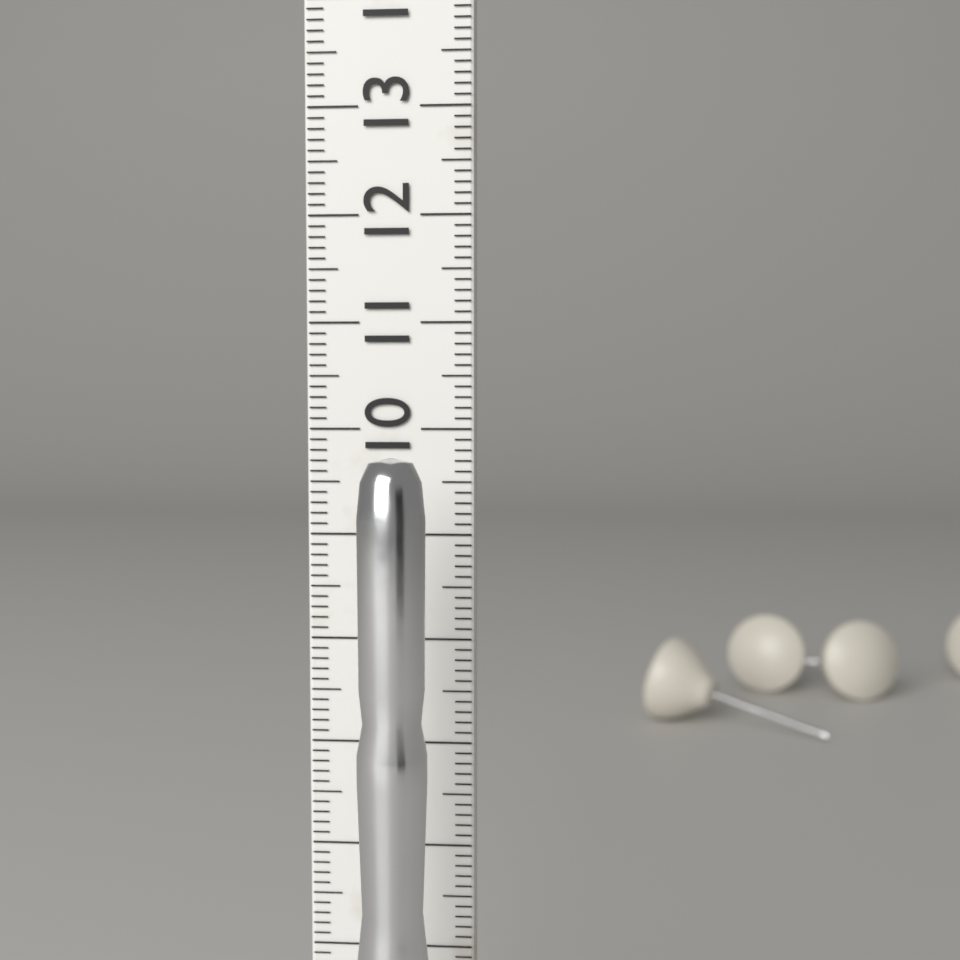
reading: 9.8 cm
